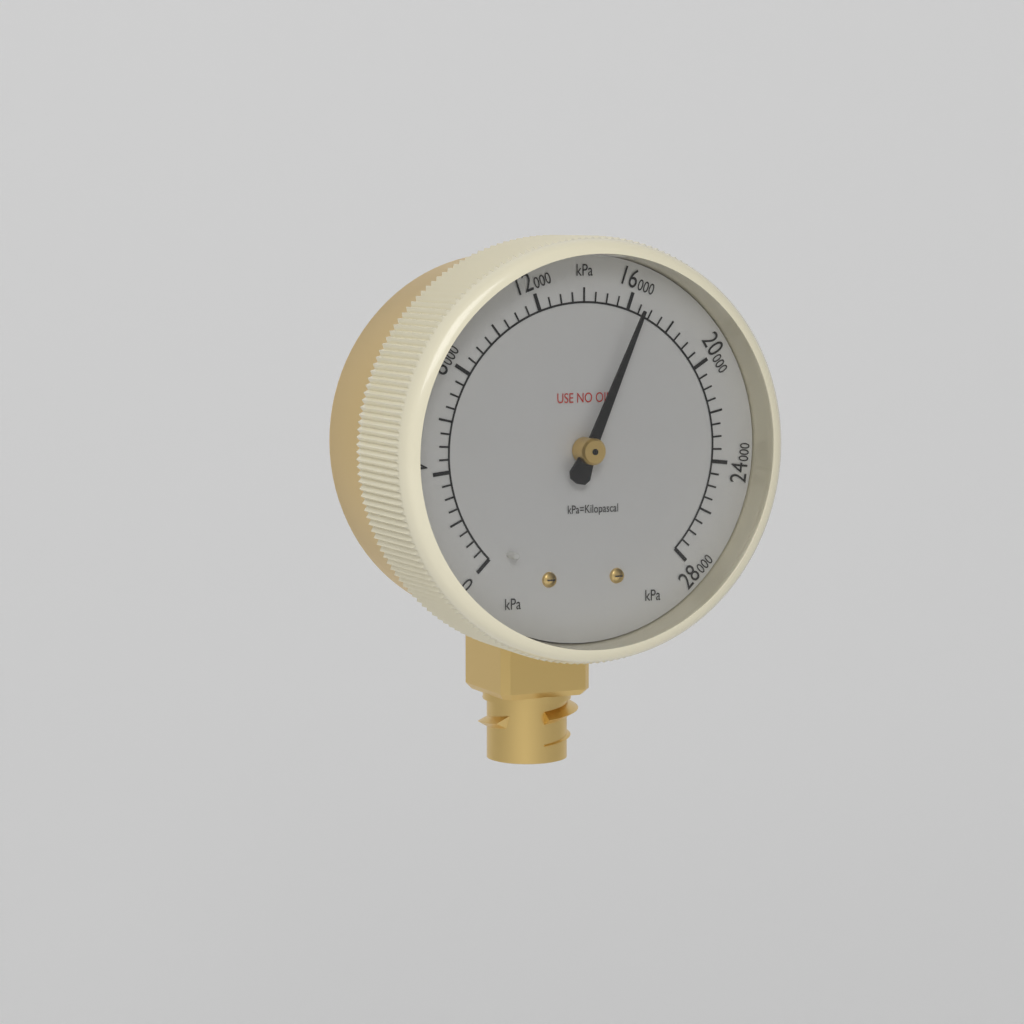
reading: 16500 kPa
